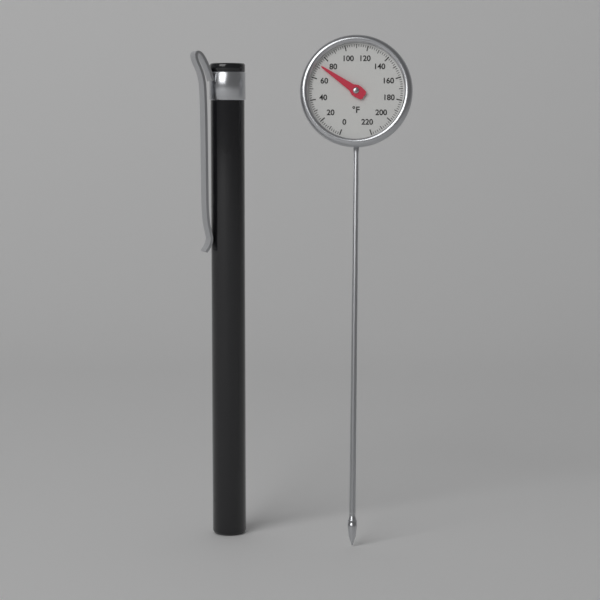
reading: 72 °F
